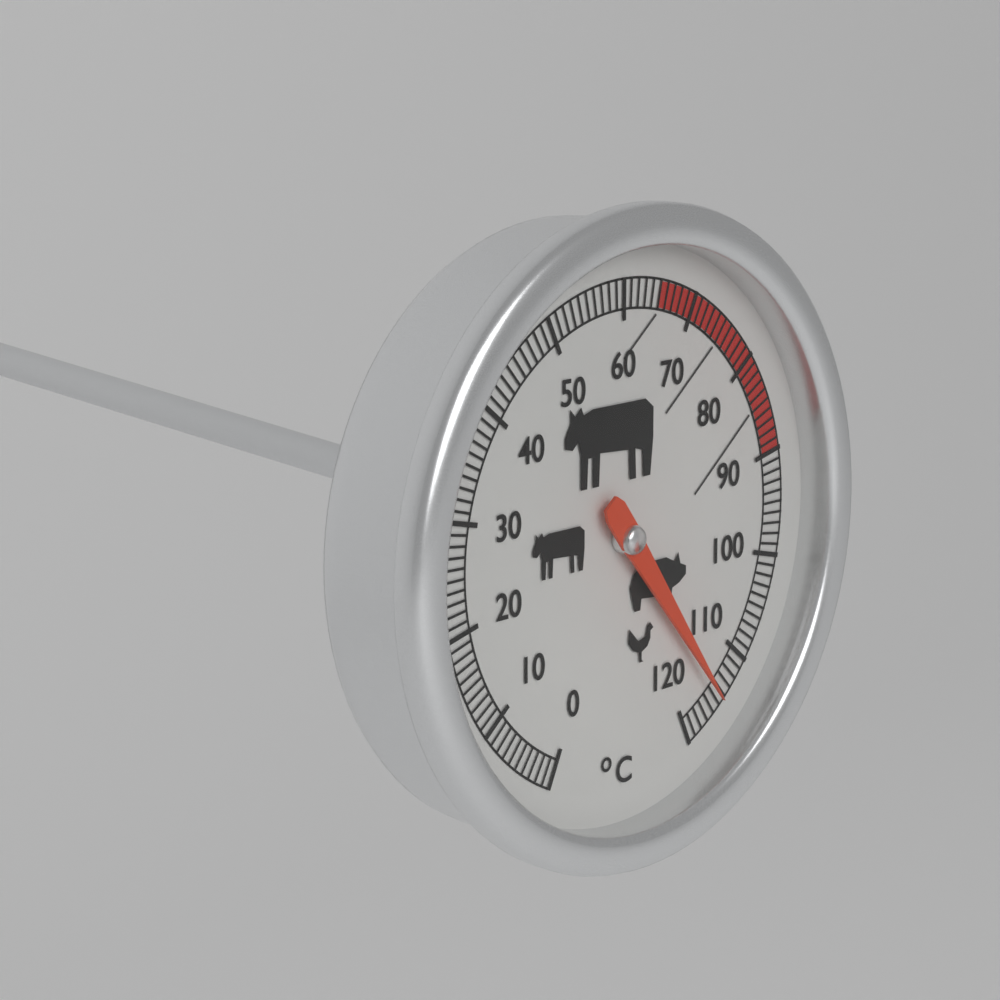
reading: 115 °C
